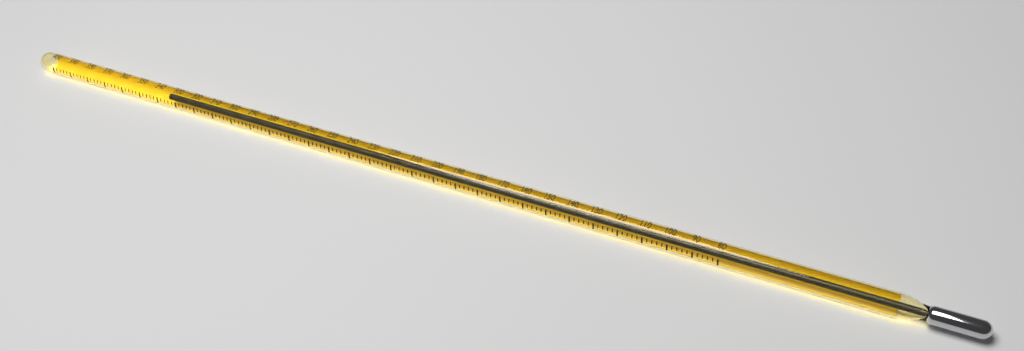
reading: 336 (no unit)
